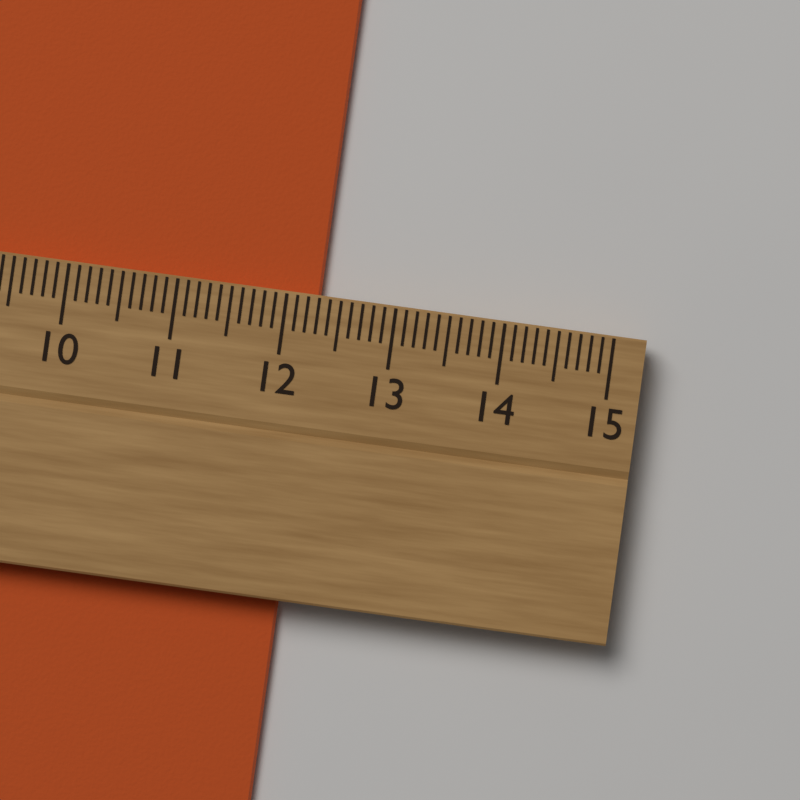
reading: 12.3 cm
